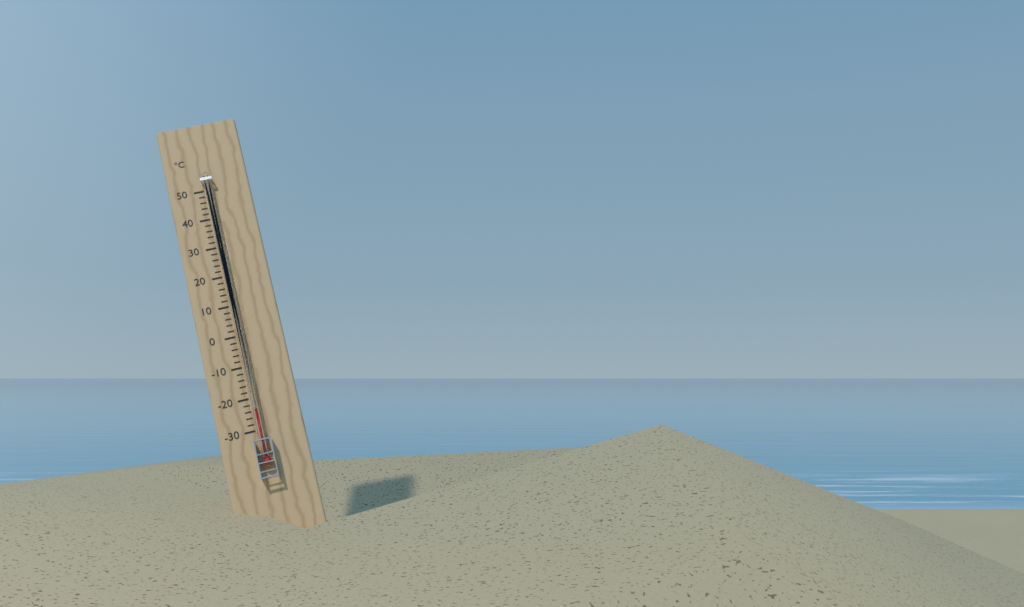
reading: -24 °C
